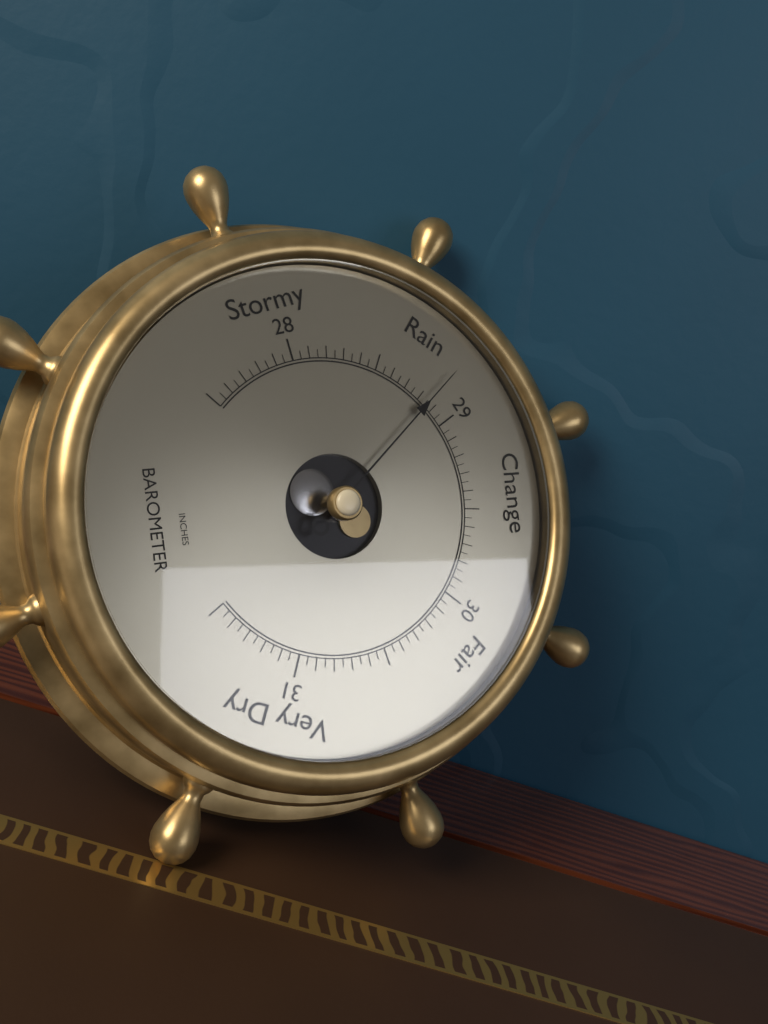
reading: 28.85 inHg
